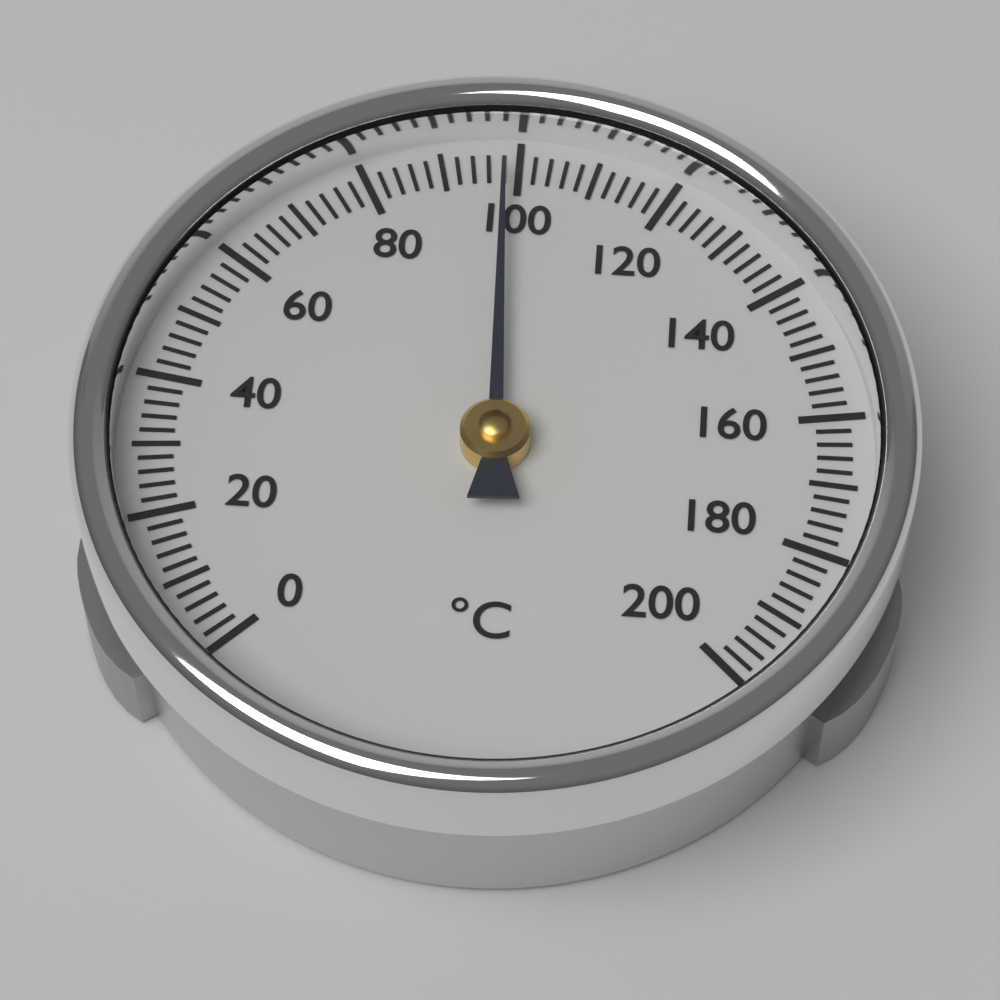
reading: 98 °C
